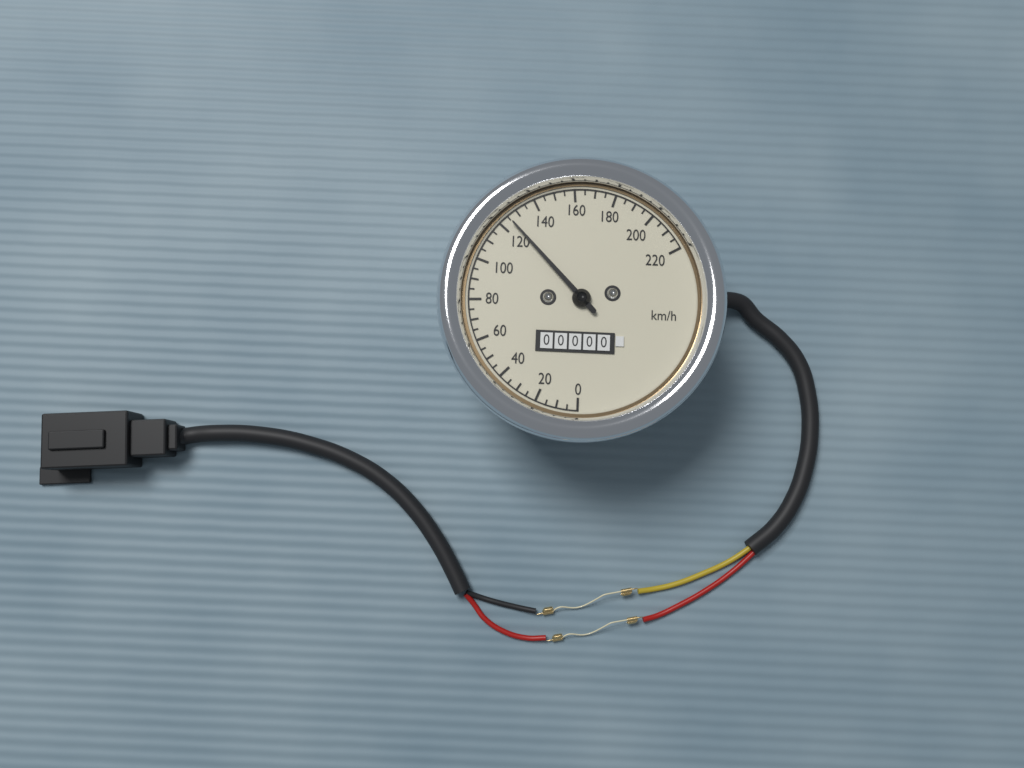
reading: 125 km/h
